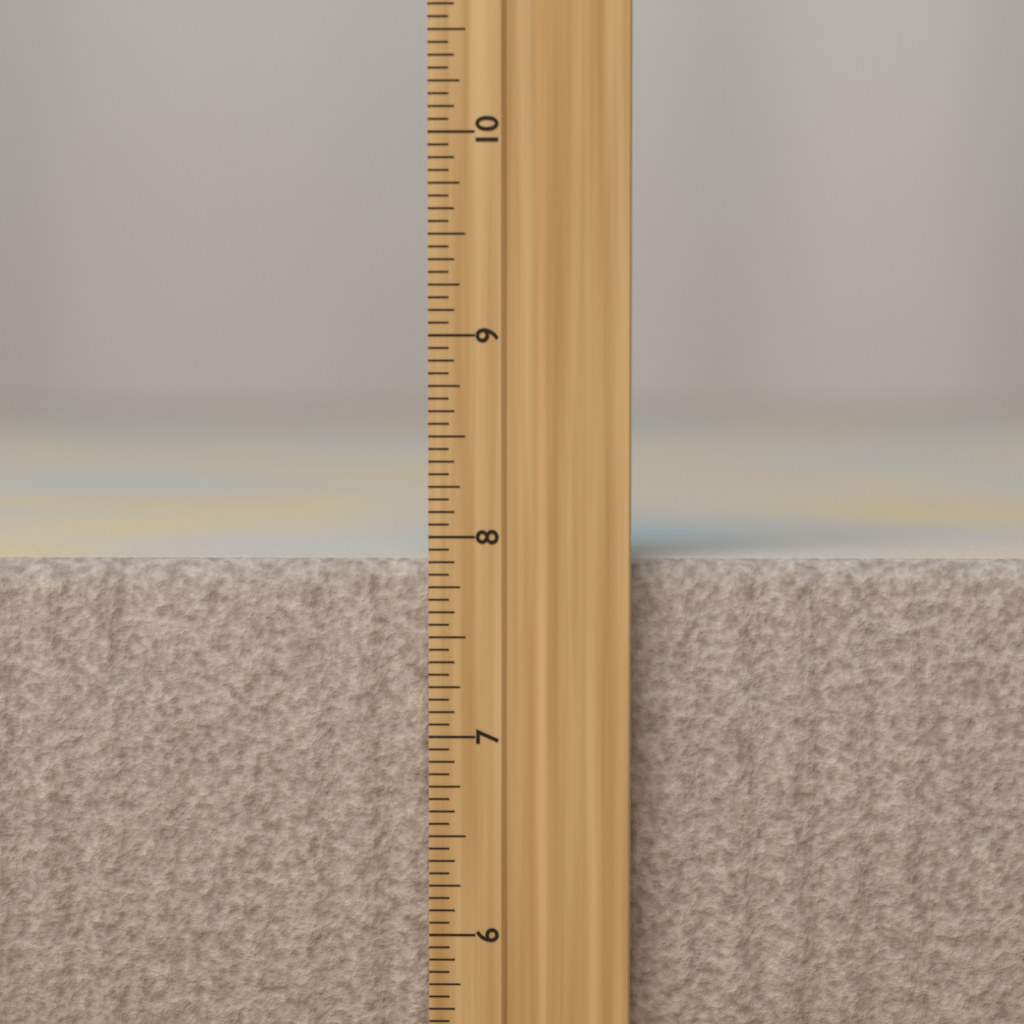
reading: 7.8750 inch
